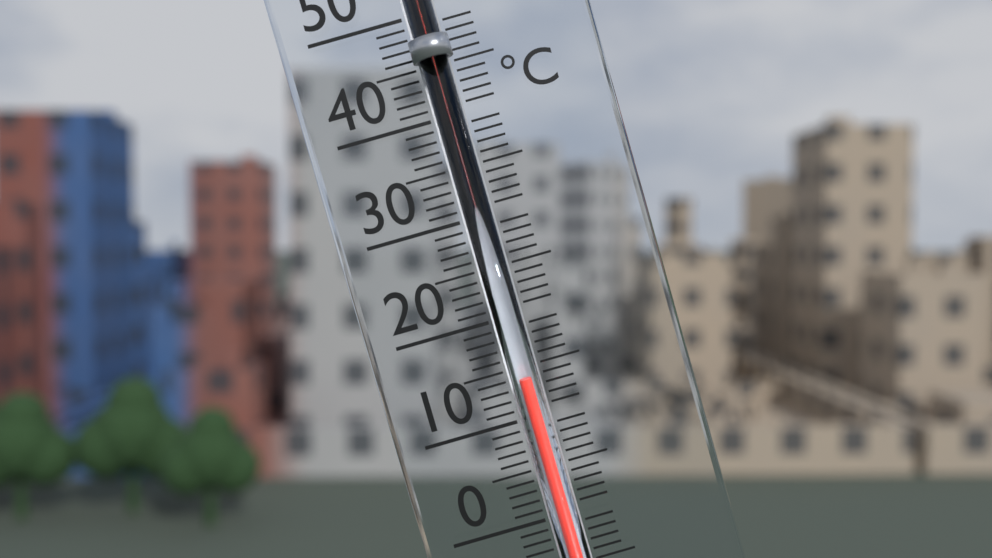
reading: 14 °C
